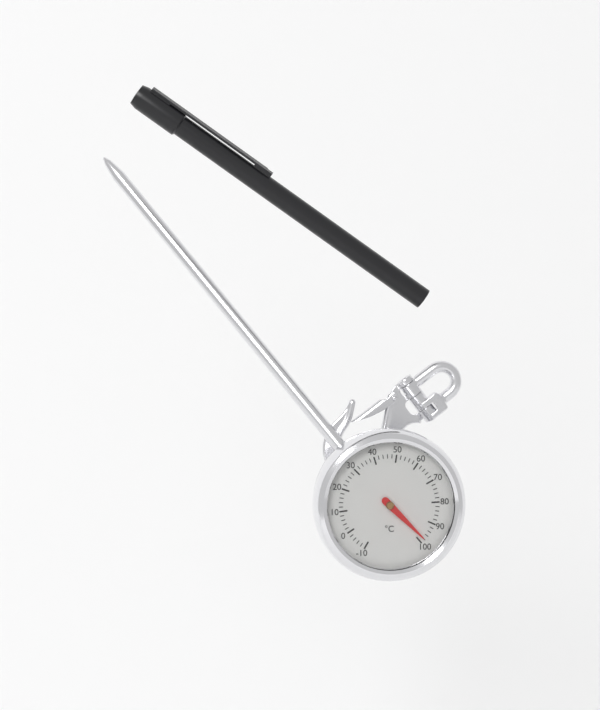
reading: 98 °C
